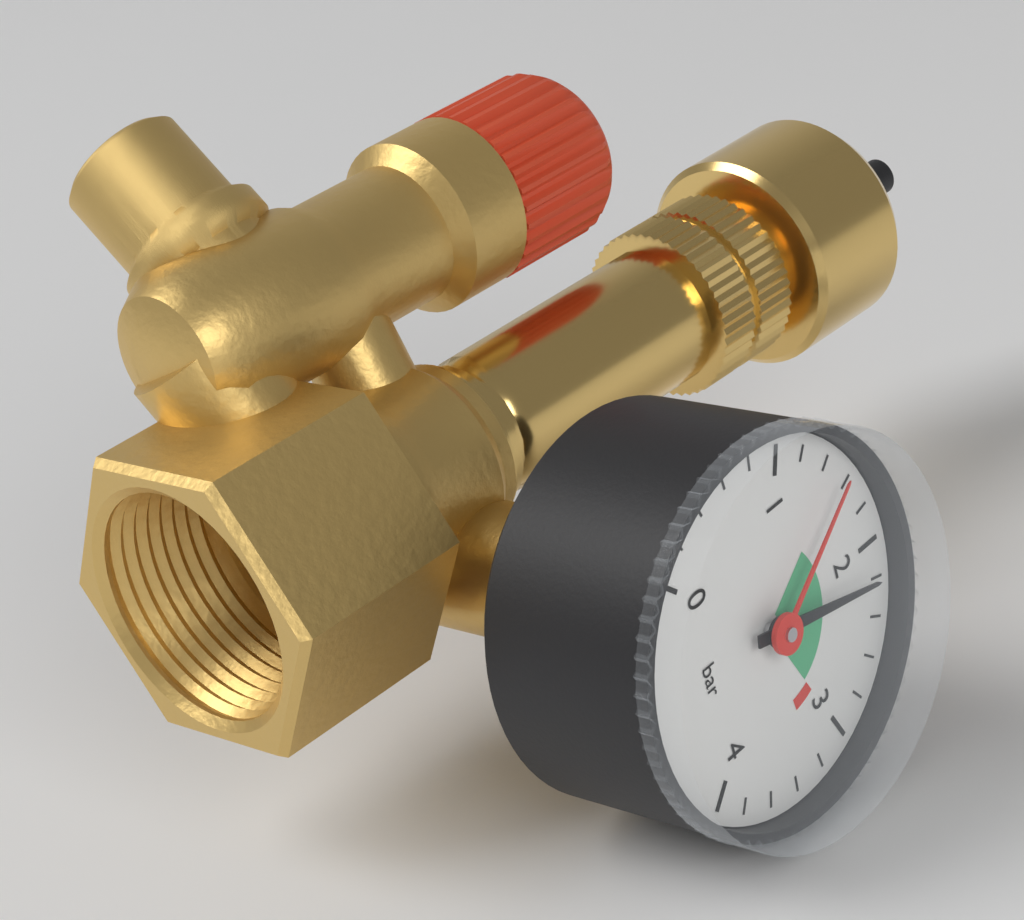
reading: 2.2 bar
